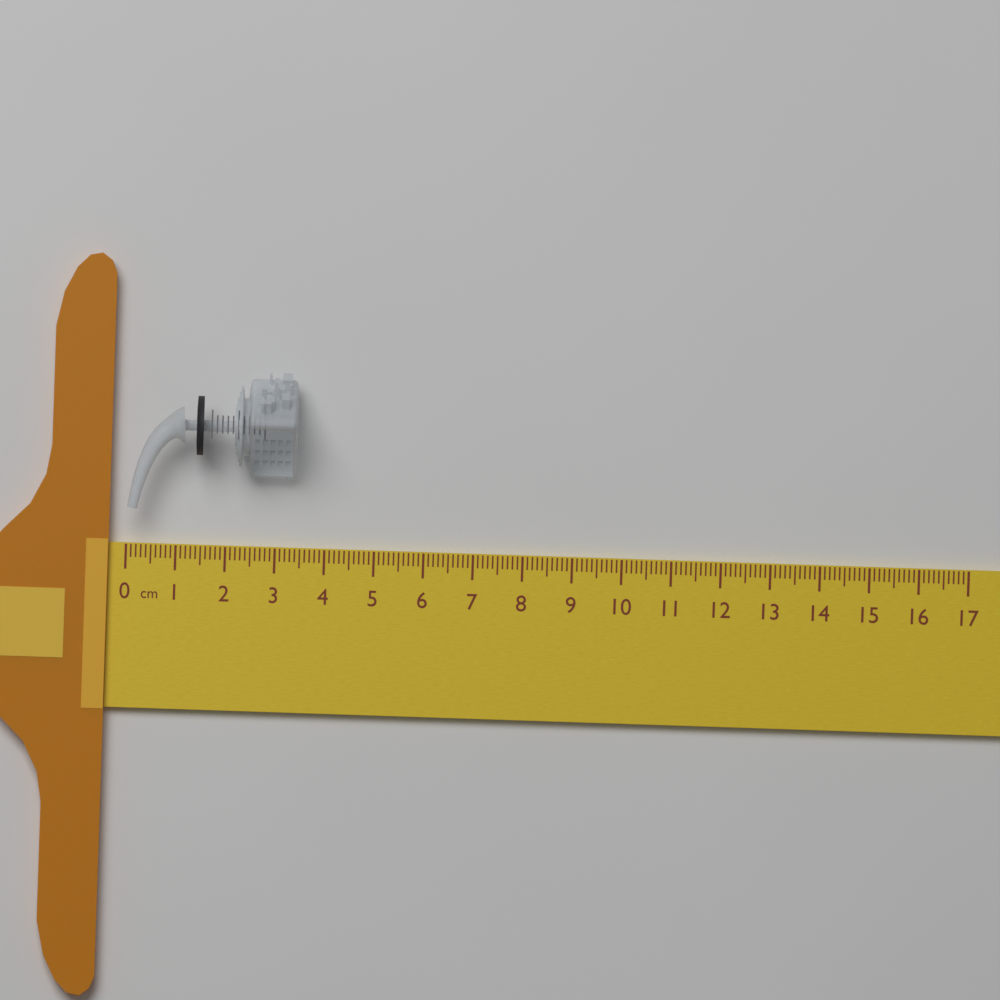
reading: 3.4 cm
